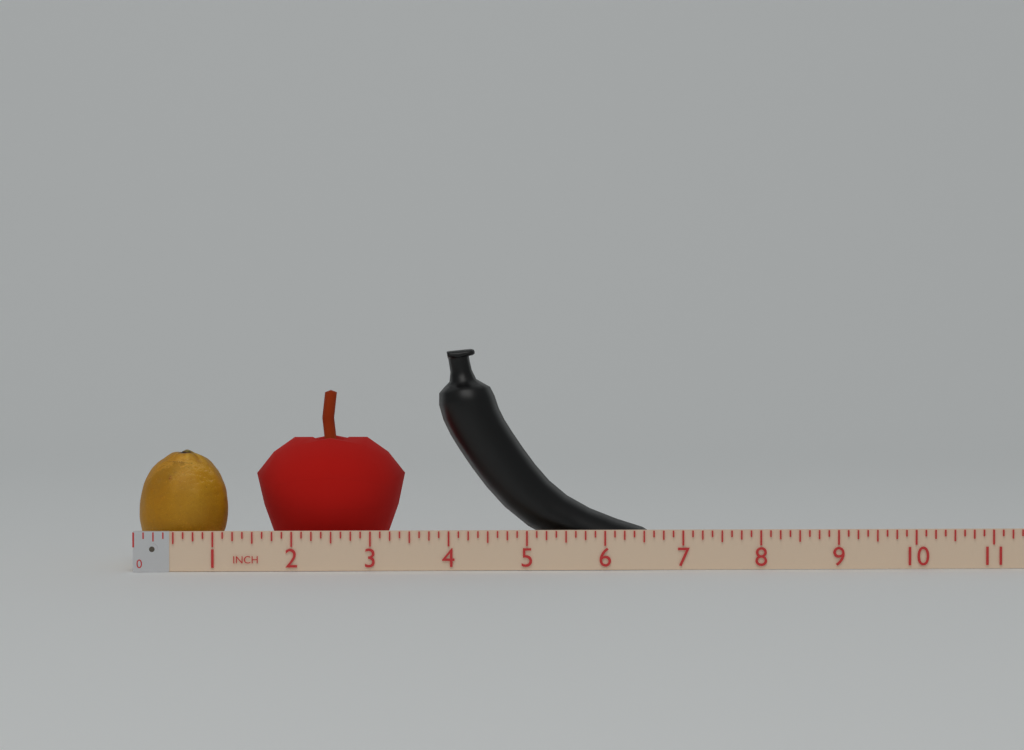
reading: 6.750 in
